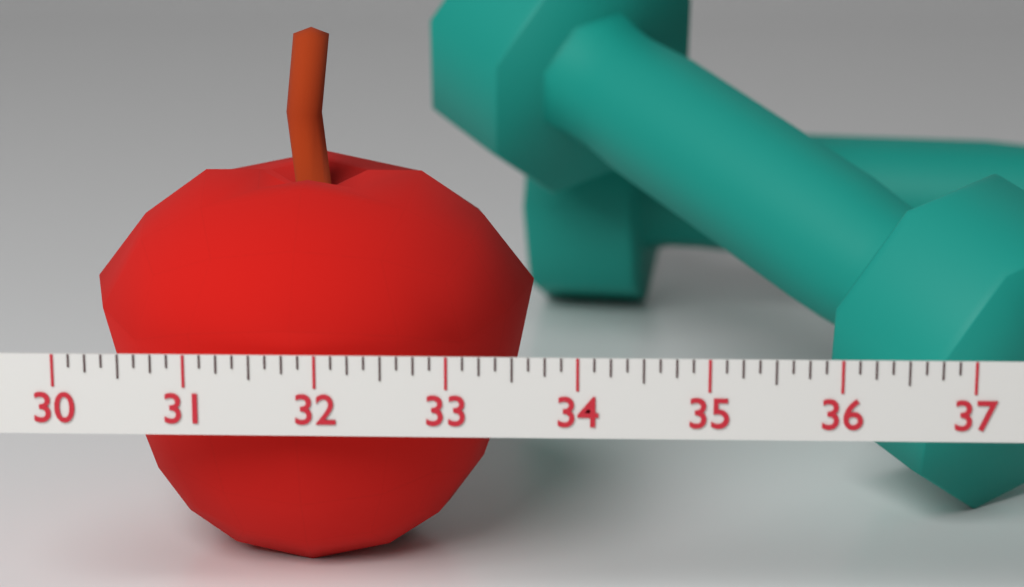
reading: 33.625 (no unit)
